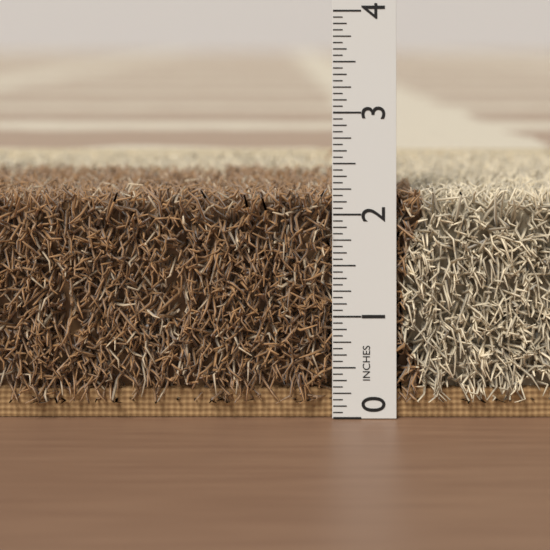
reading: 2.2500 in
